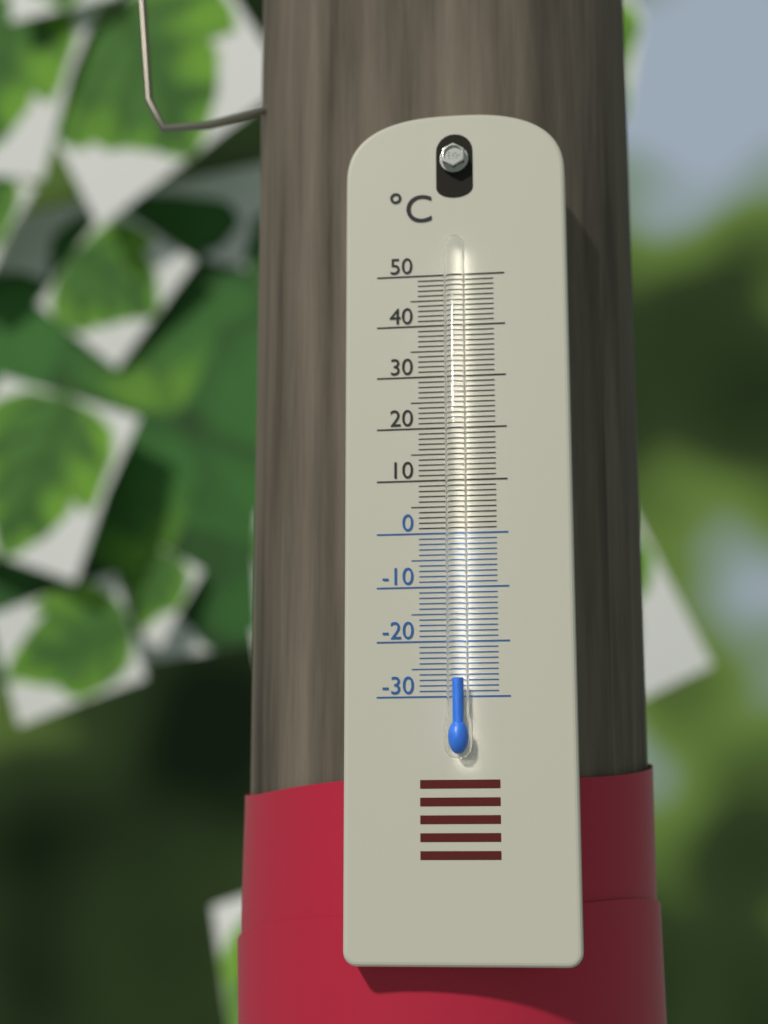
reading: -27 °C
